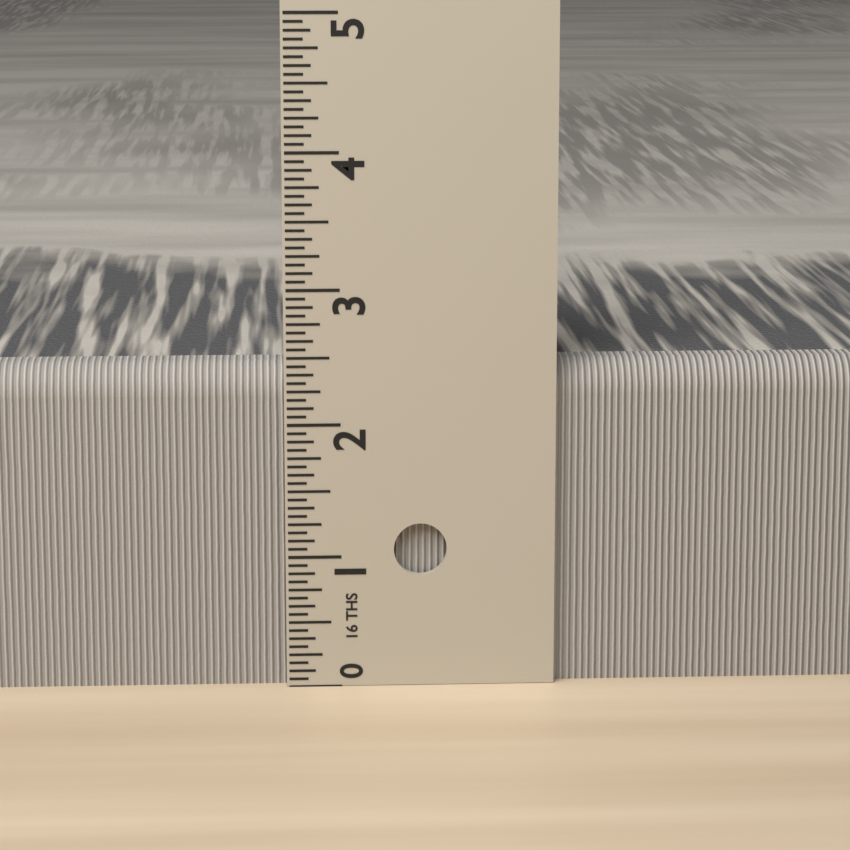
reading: 2.4375 in
